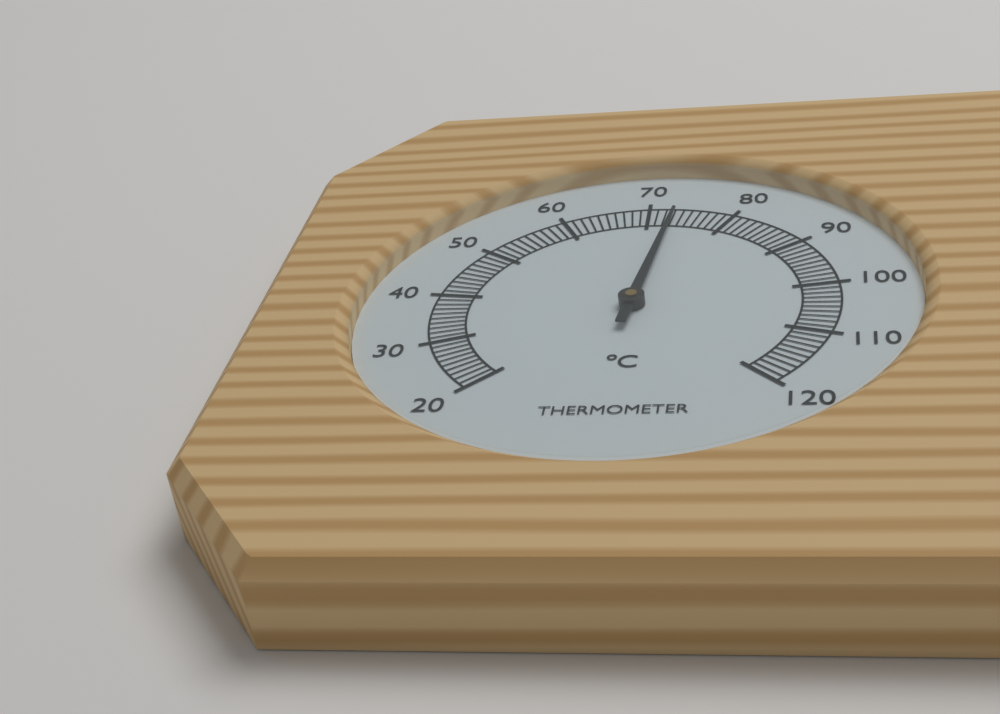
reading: 73 °C
